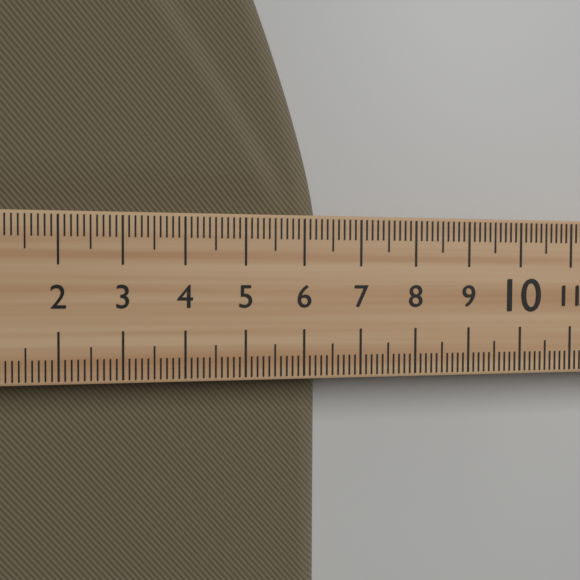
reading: 6.4 (no unit)
